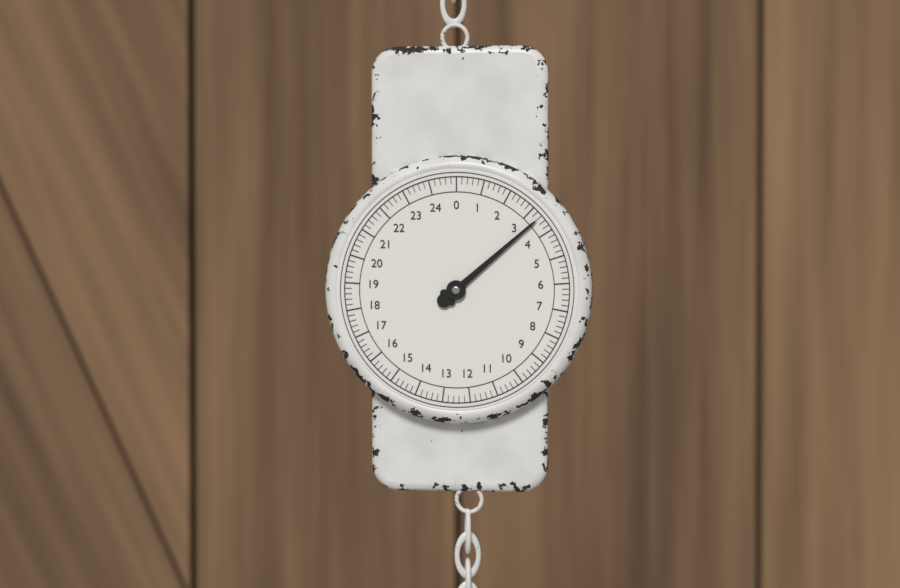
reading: 3.4 (no unit)
